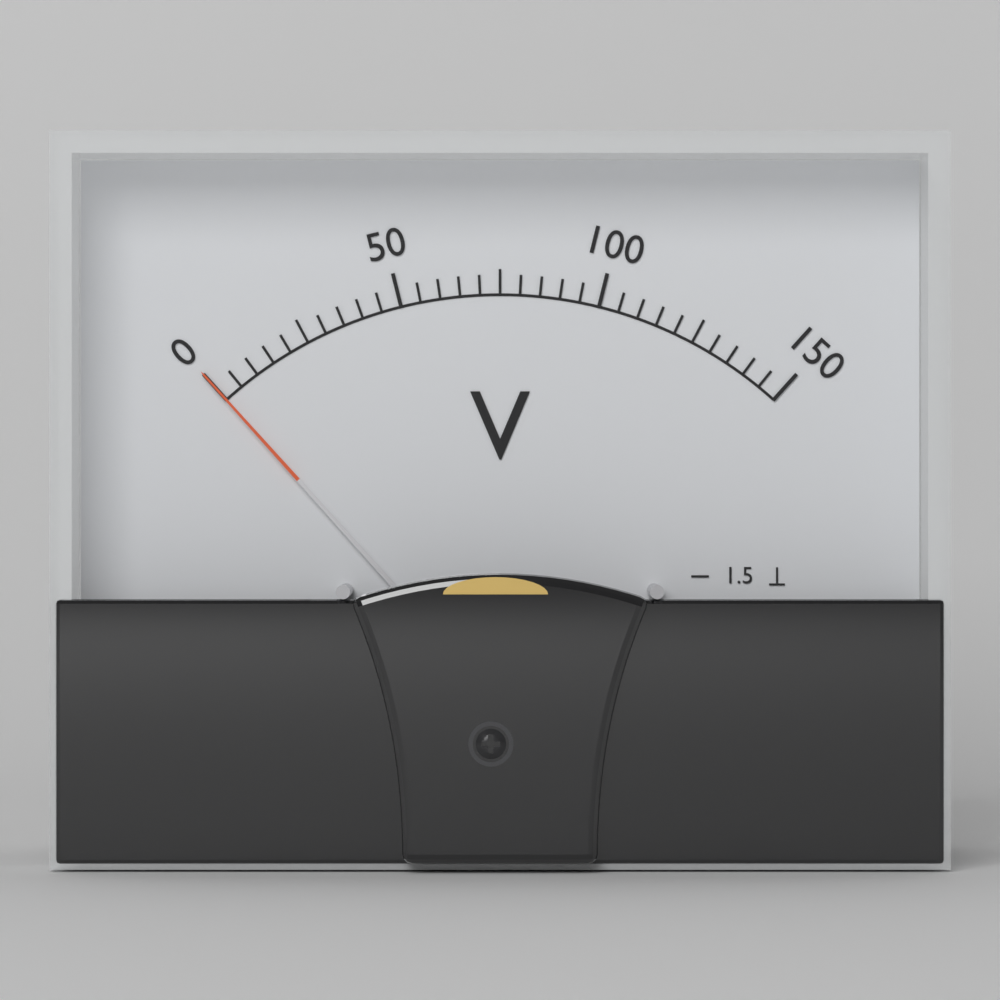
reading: 0 V
